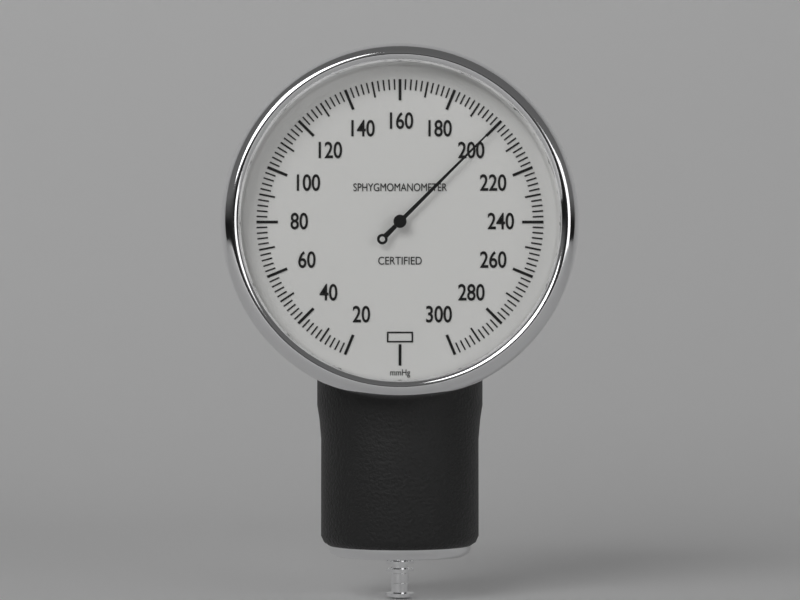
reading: 200 mmHg
